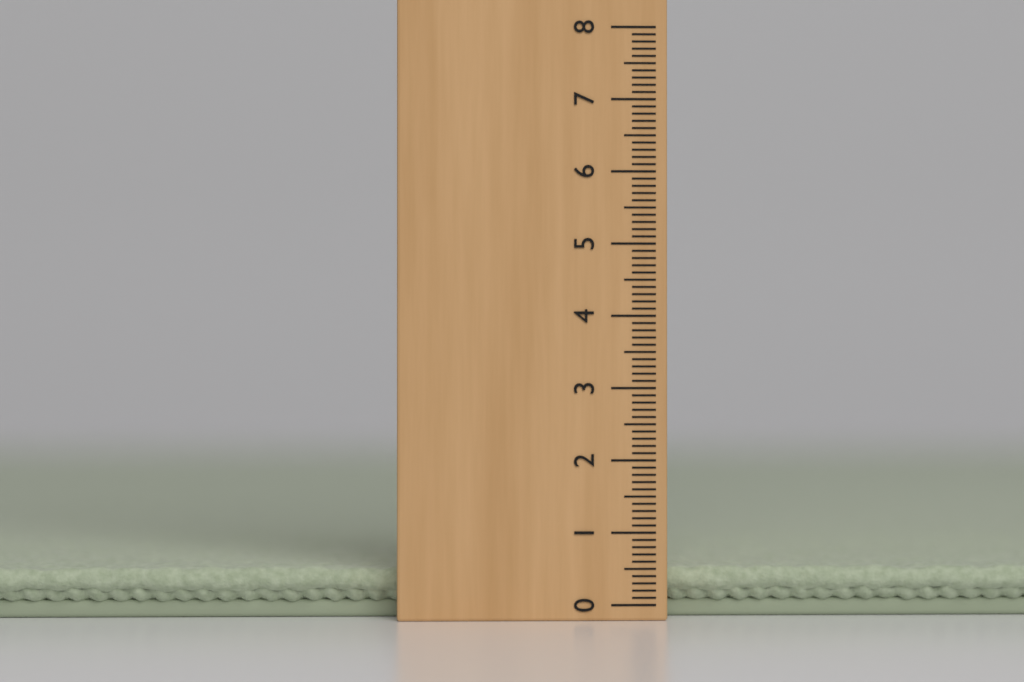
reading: 0.5 (no unit)
